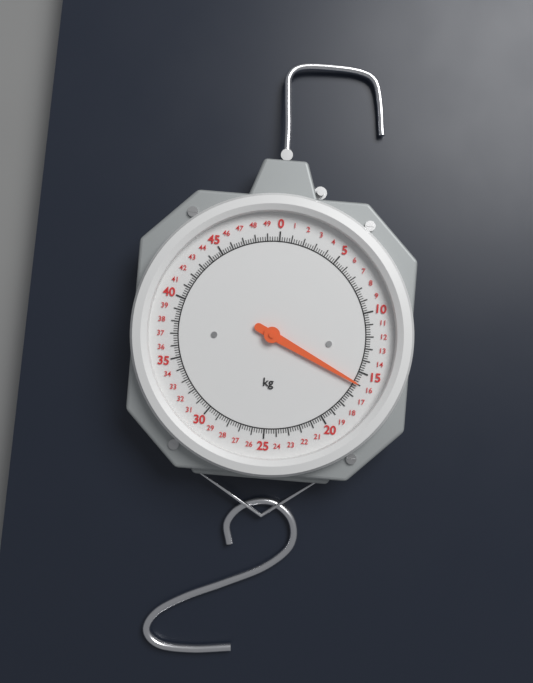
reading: 16.0 kg
